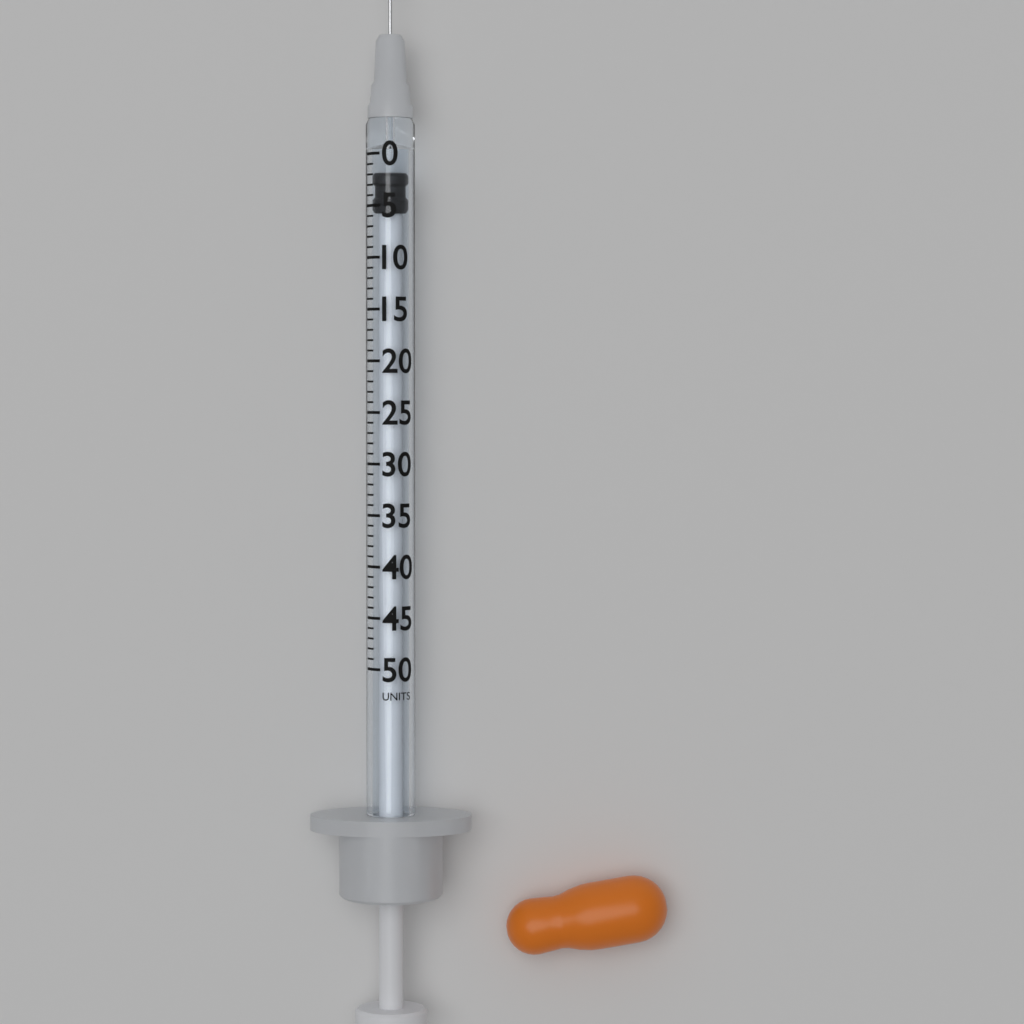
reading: 2 units
